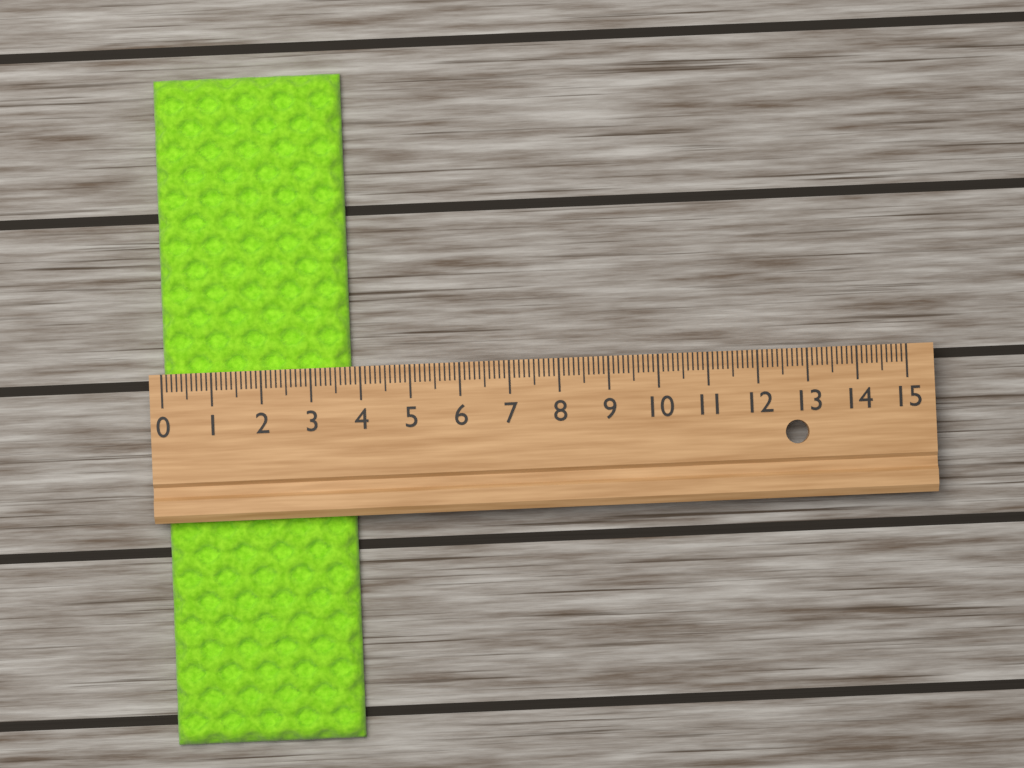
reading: 3.8 (no unit)
